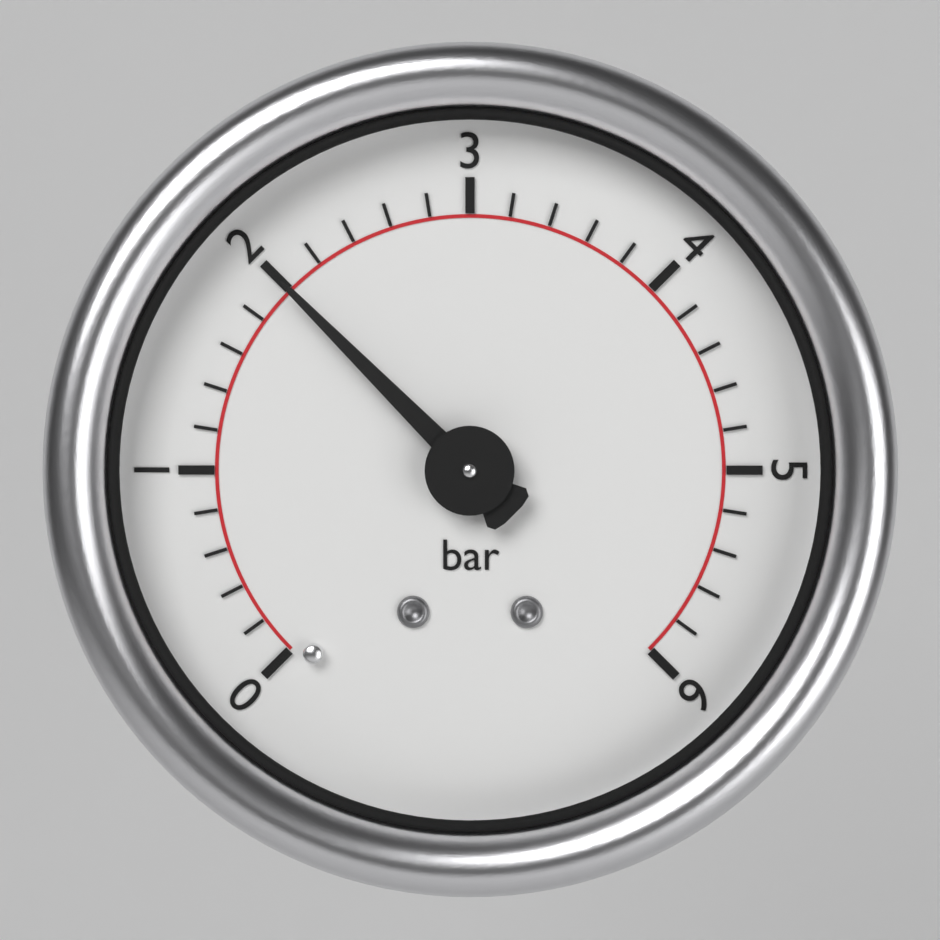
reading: 2.0 bar
